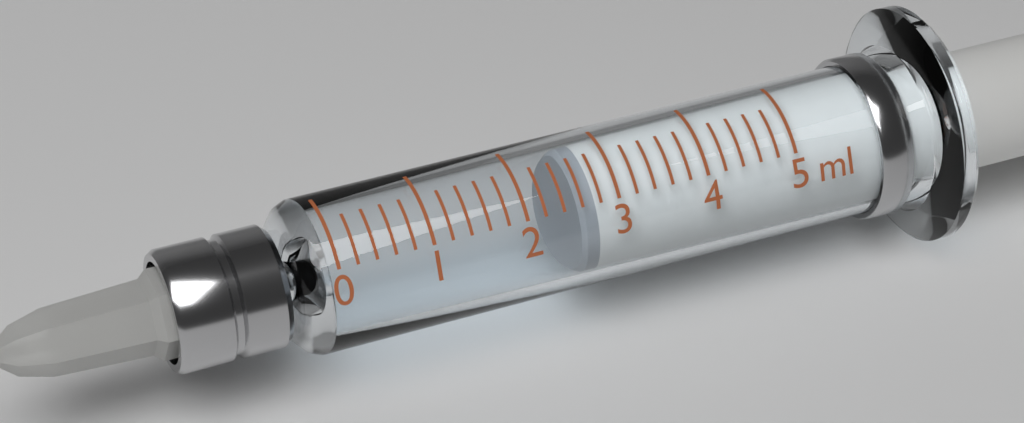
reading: 2.6 ml
